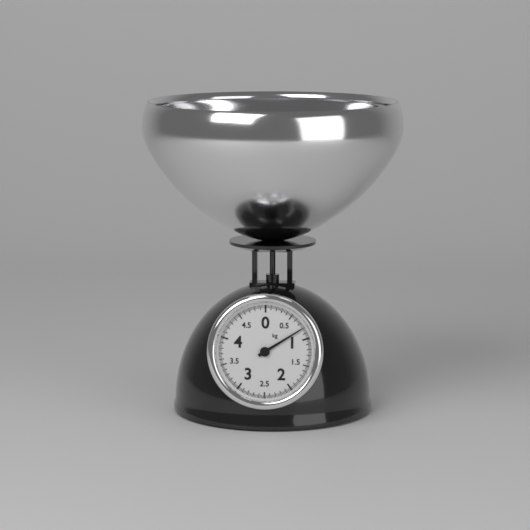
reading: 0.800 kg
